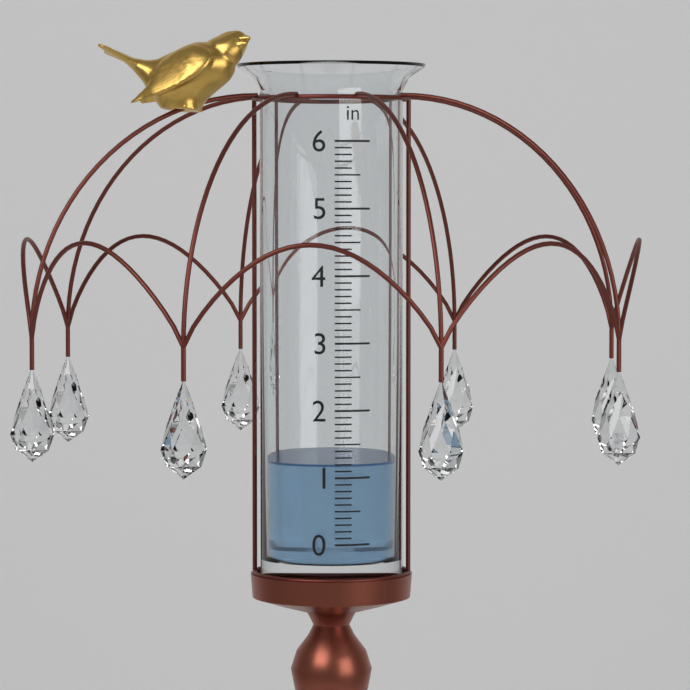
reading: 1.2 in
